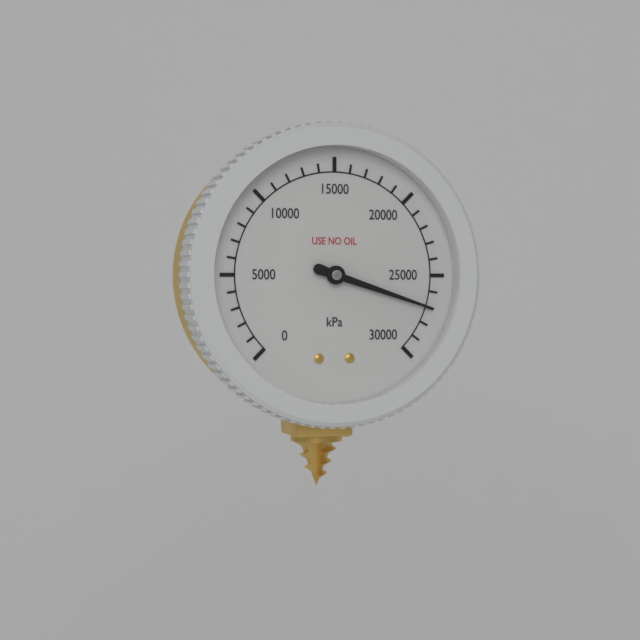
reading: 27000 kPa
